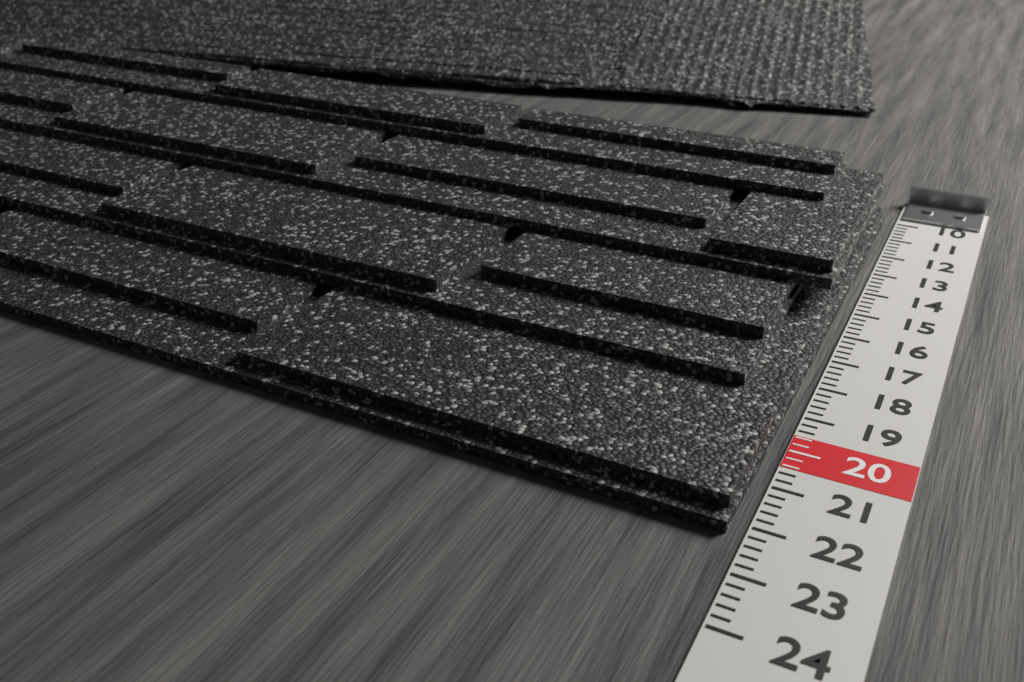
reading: 22.2 (no unit)
